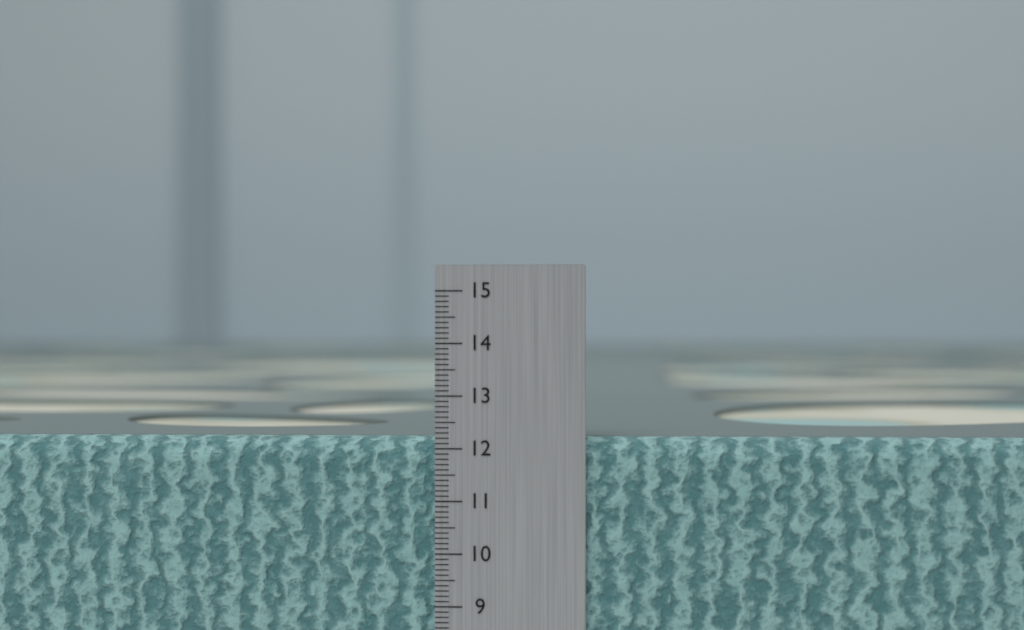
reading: 12.2 cm
